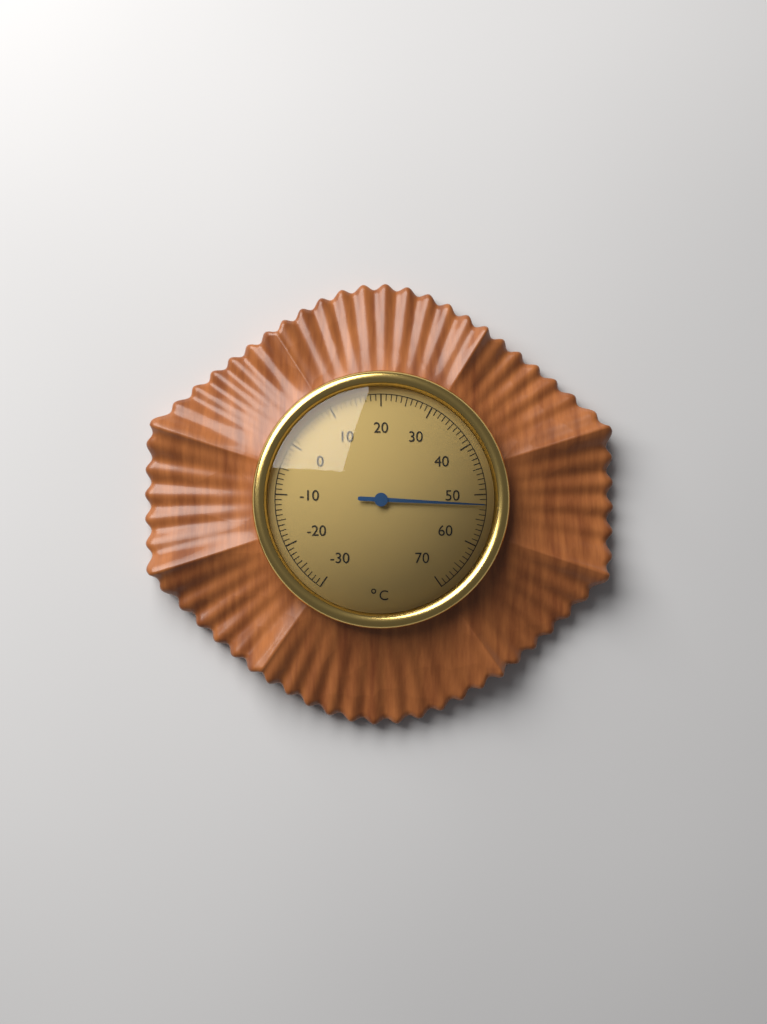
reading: 52 °C
